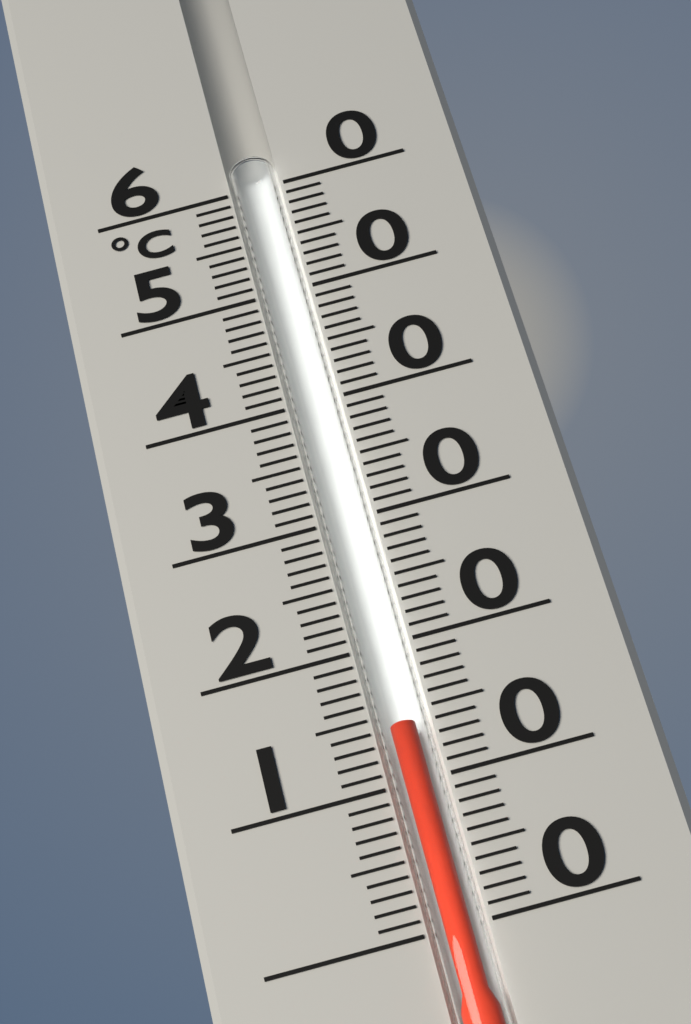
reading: 14 °C
